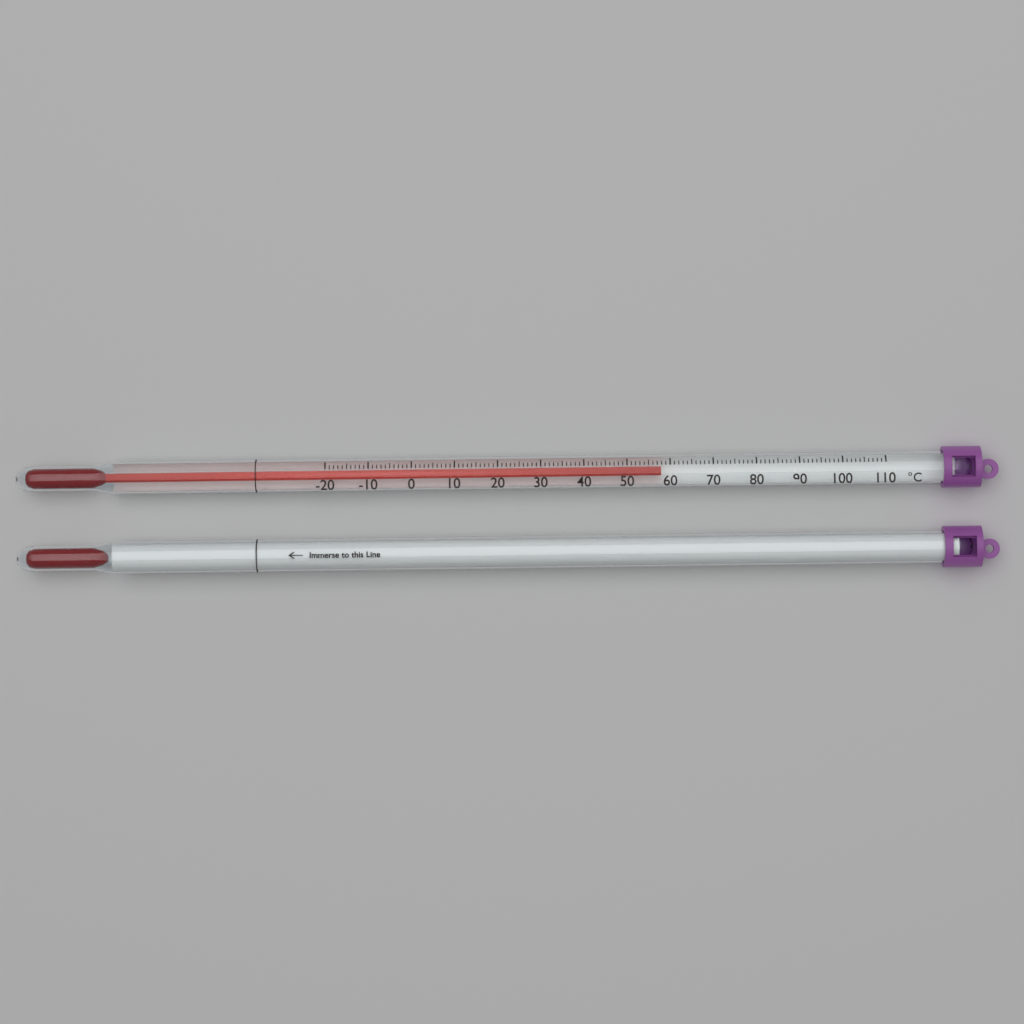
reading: 58 °C
